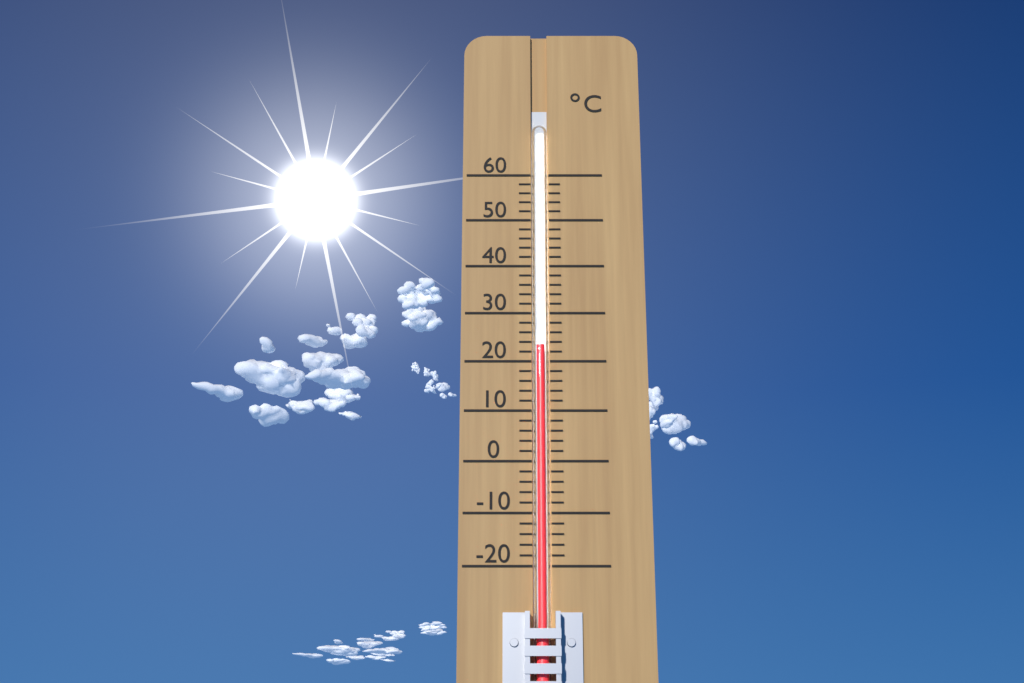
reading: 23 °C
